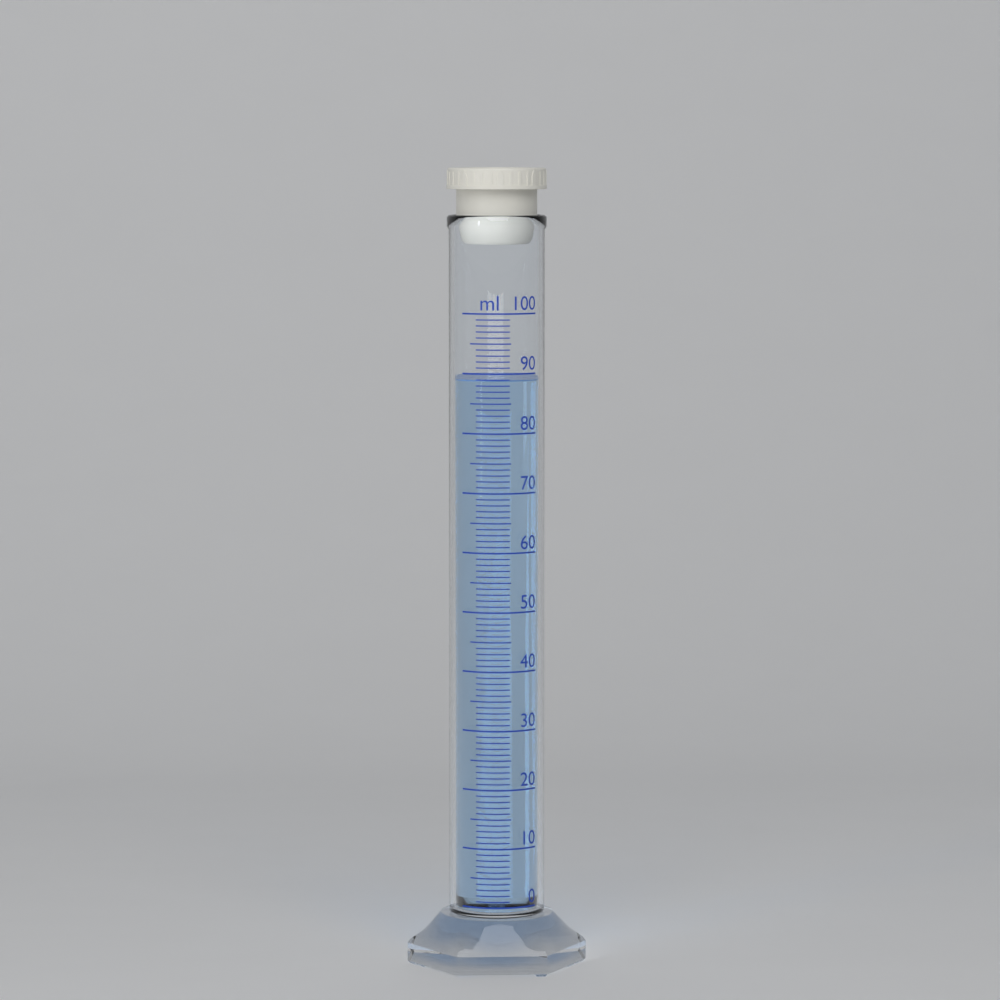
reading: 89 ml
